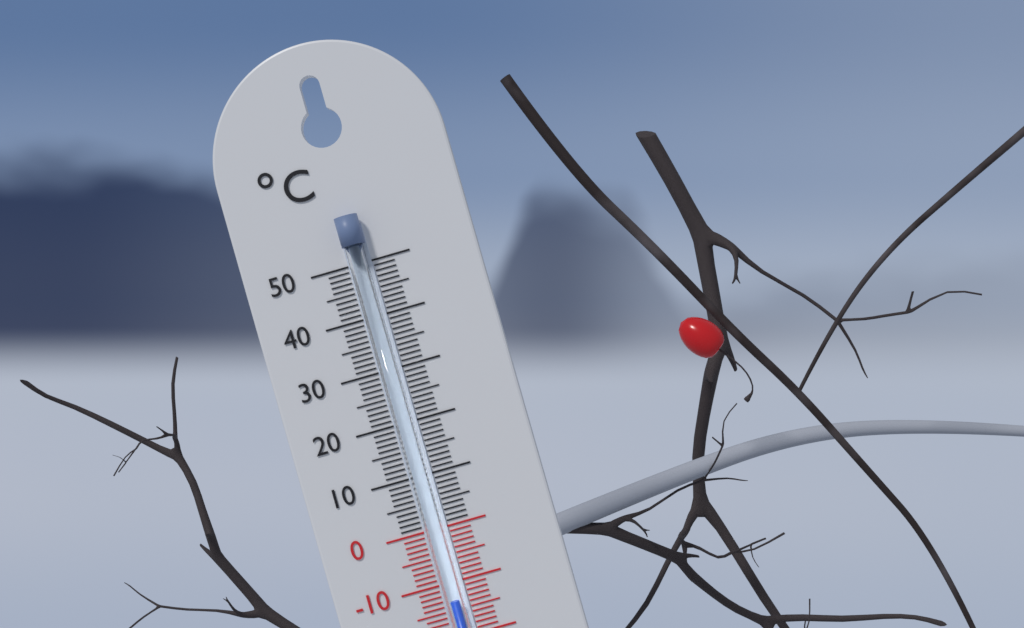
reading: -13 °C
